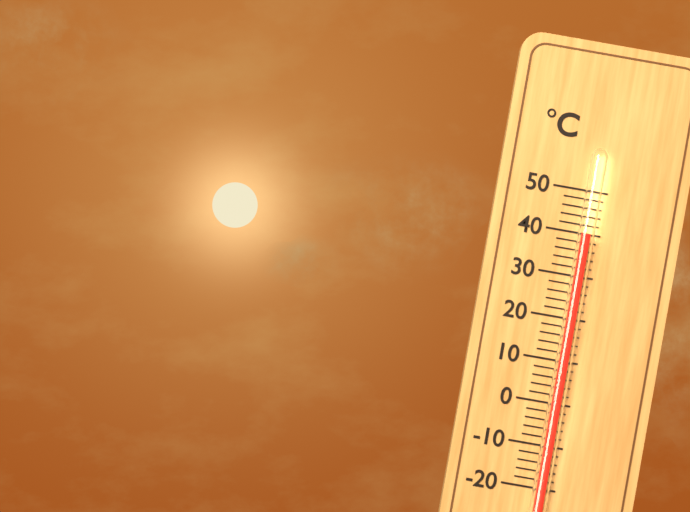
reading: 40 °C
